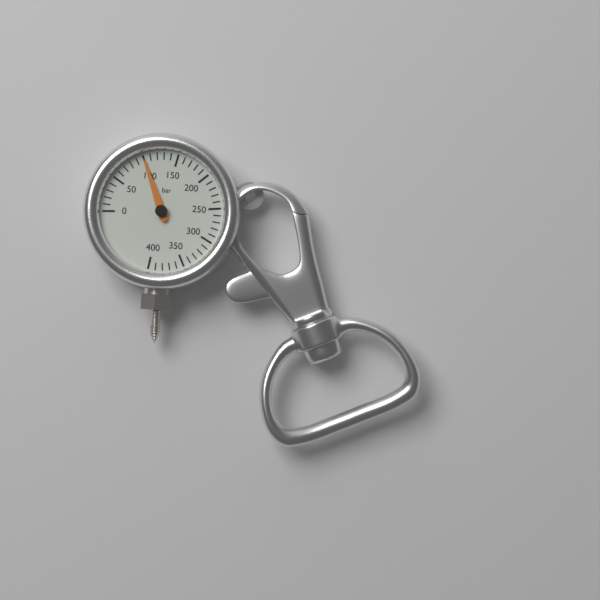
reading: 100 bar
